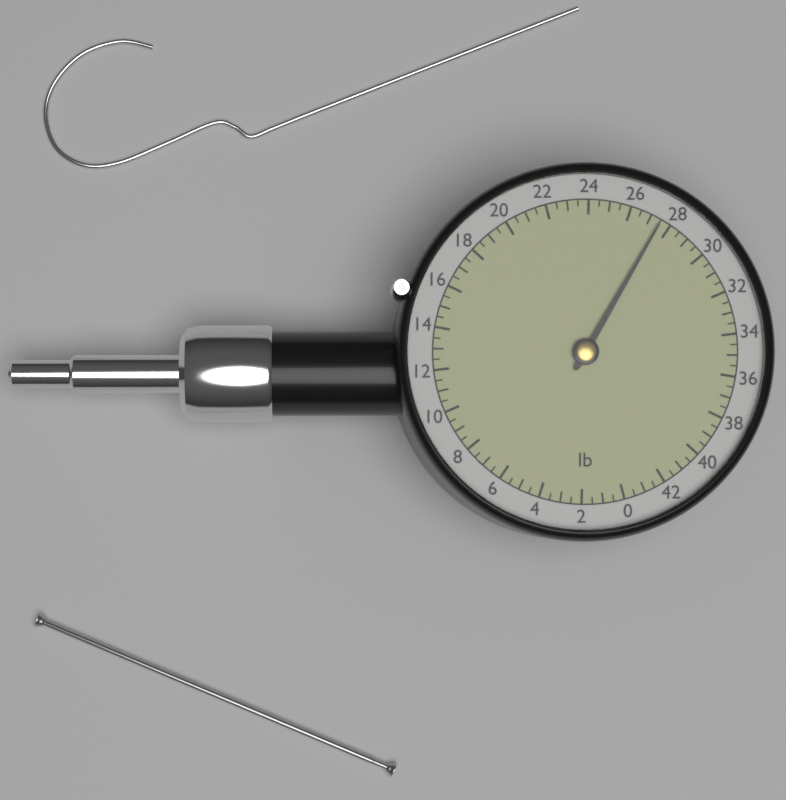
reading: 27.5 lb
